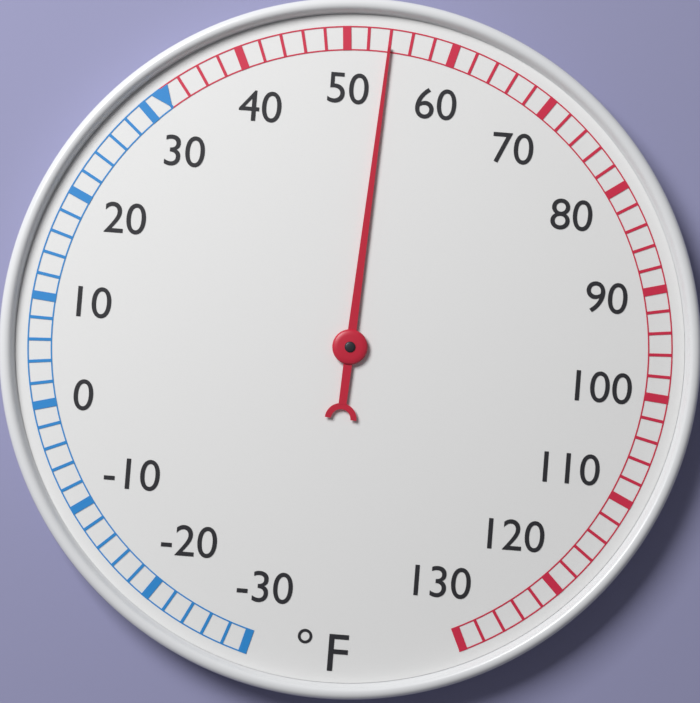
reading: 54 °F
